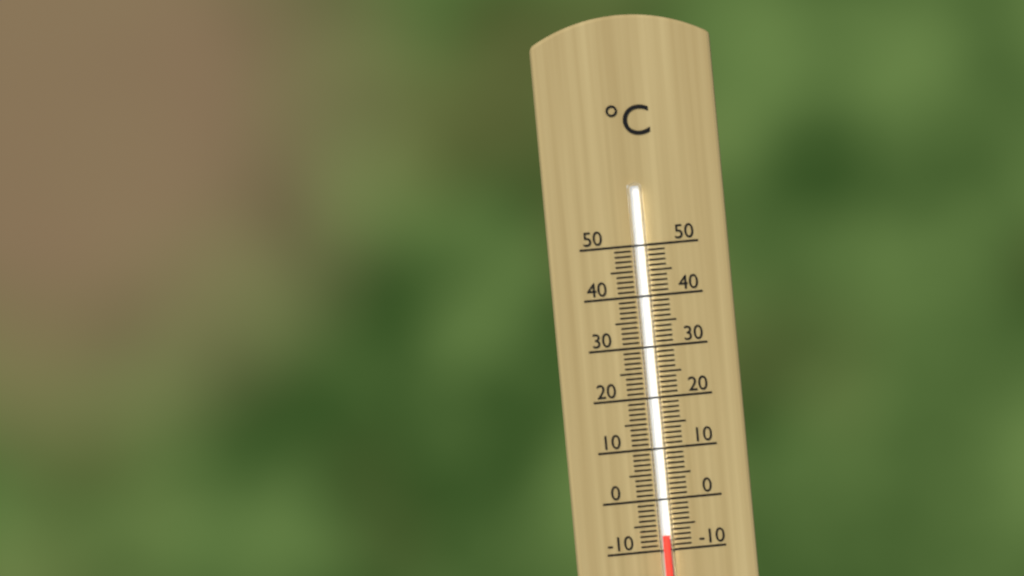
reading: -7 °C
